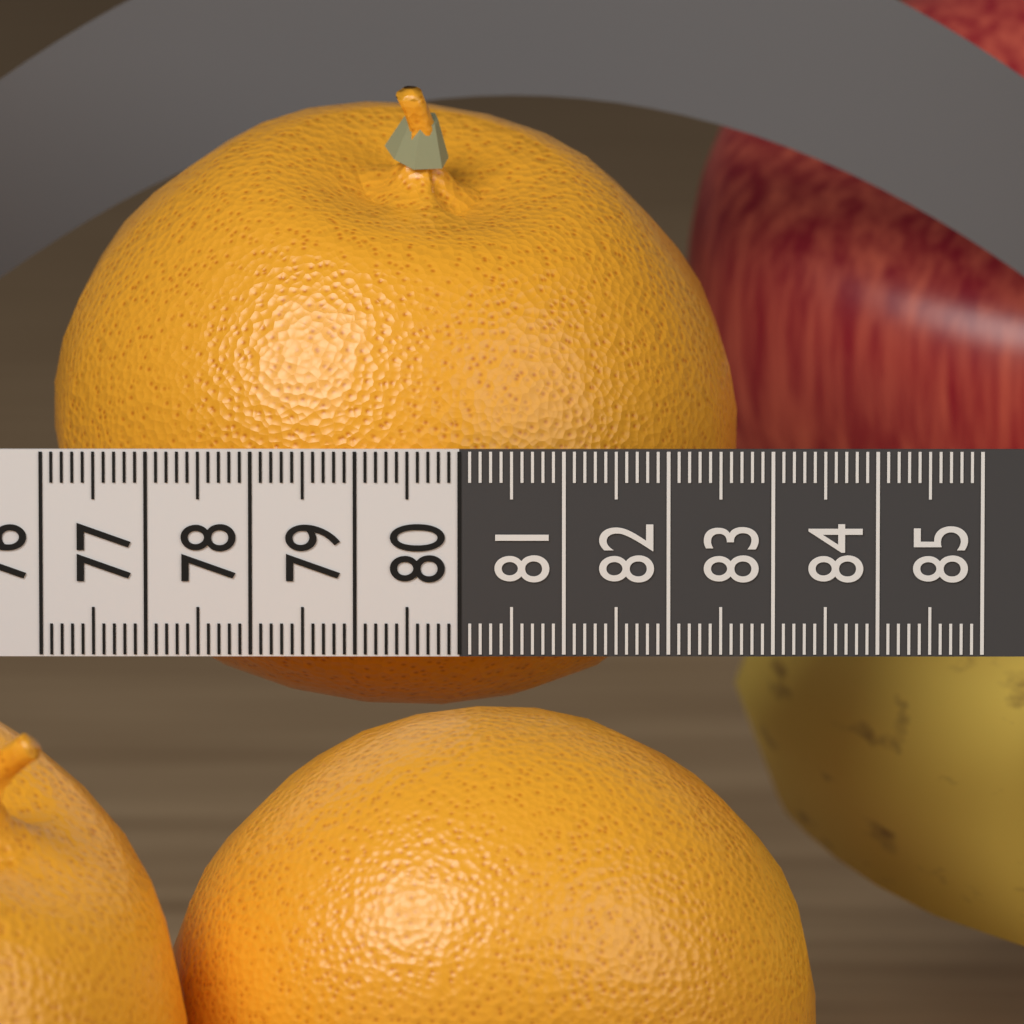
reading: 82.7 (no unit)
